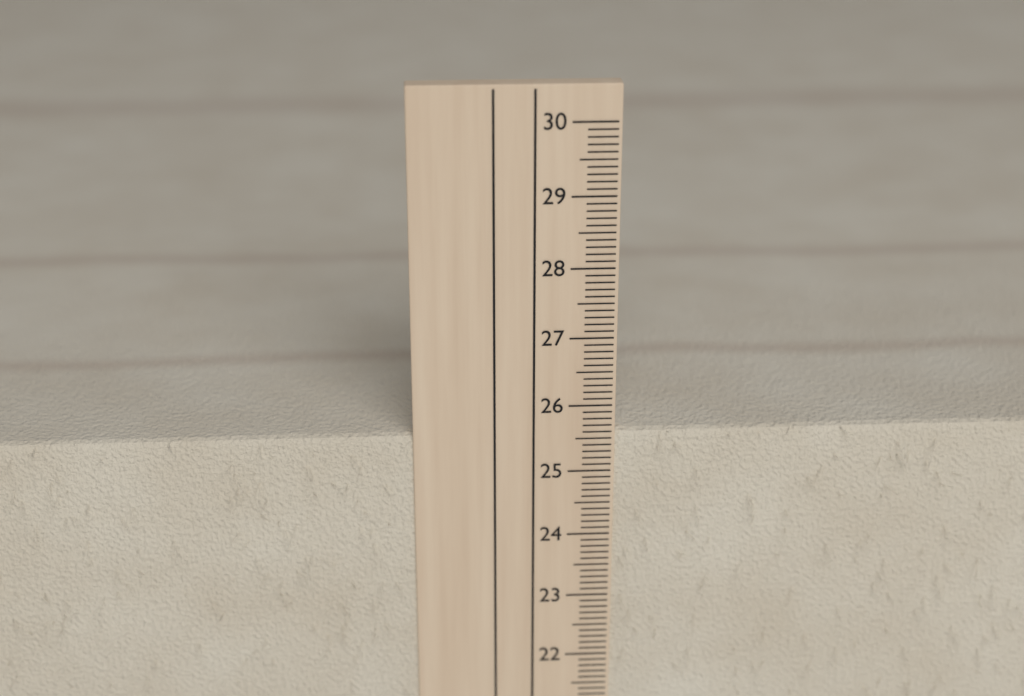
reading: 25.6 cm
